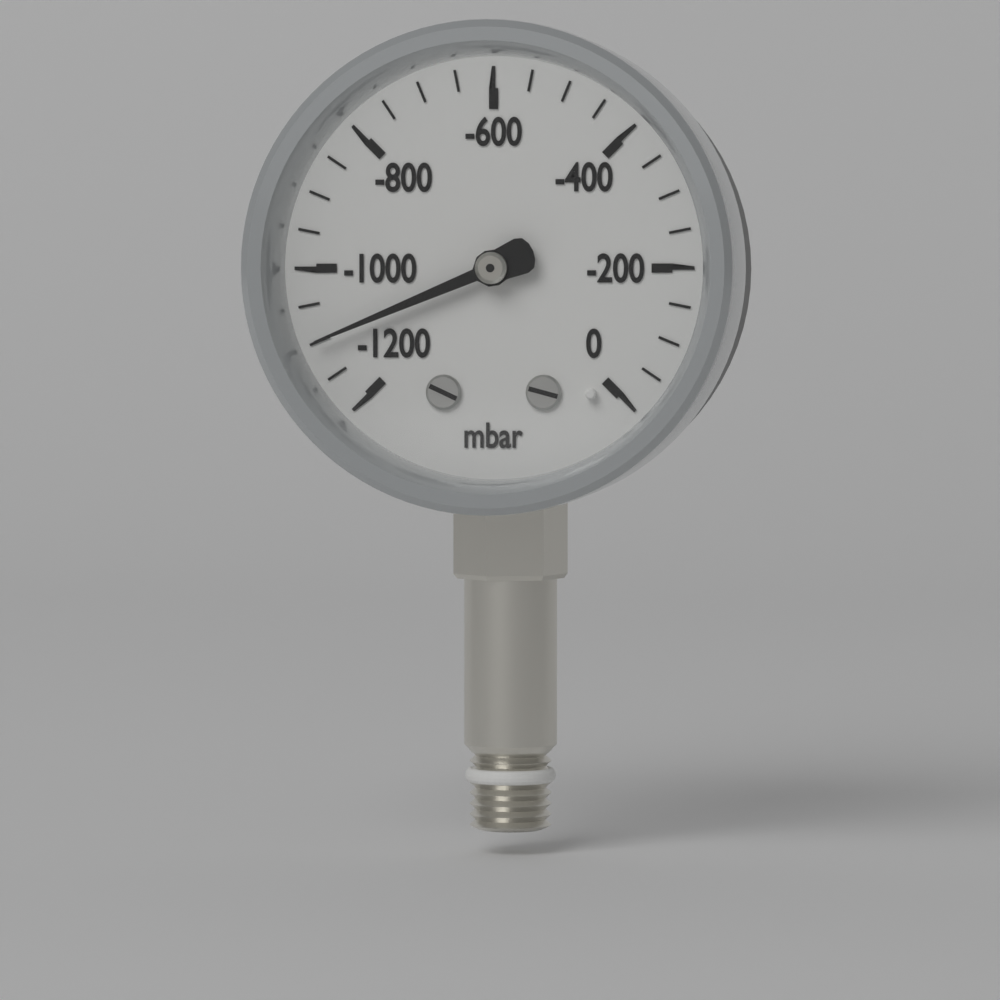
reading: -1100 mbar
